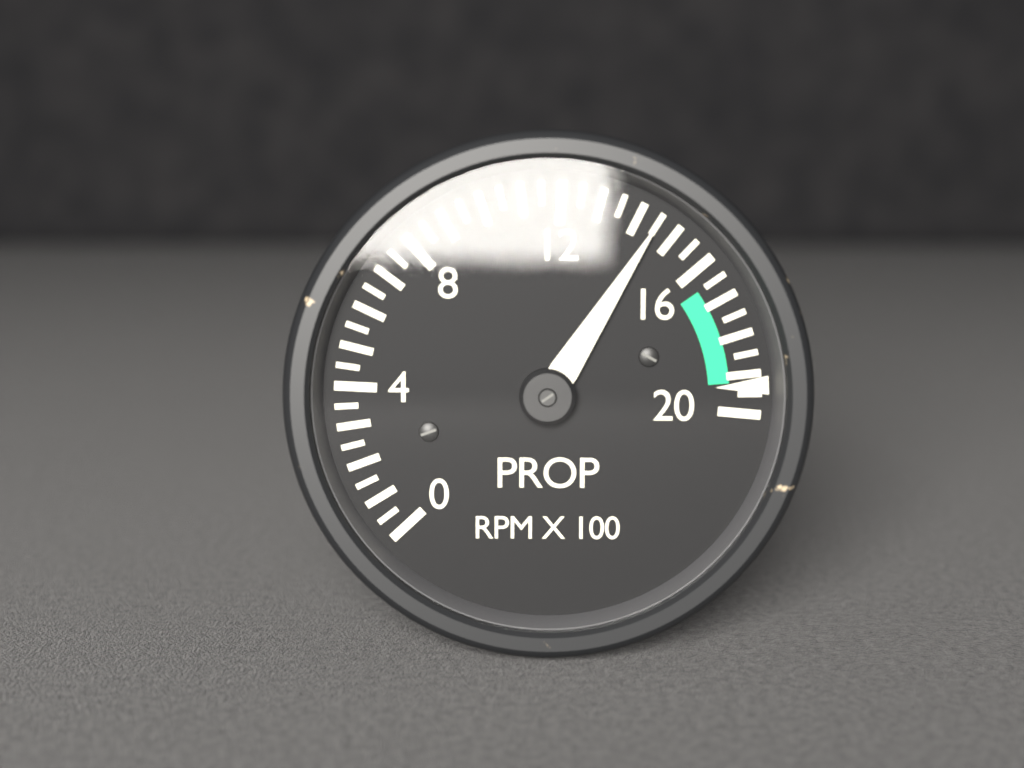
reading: 14.5 RPM X 100
